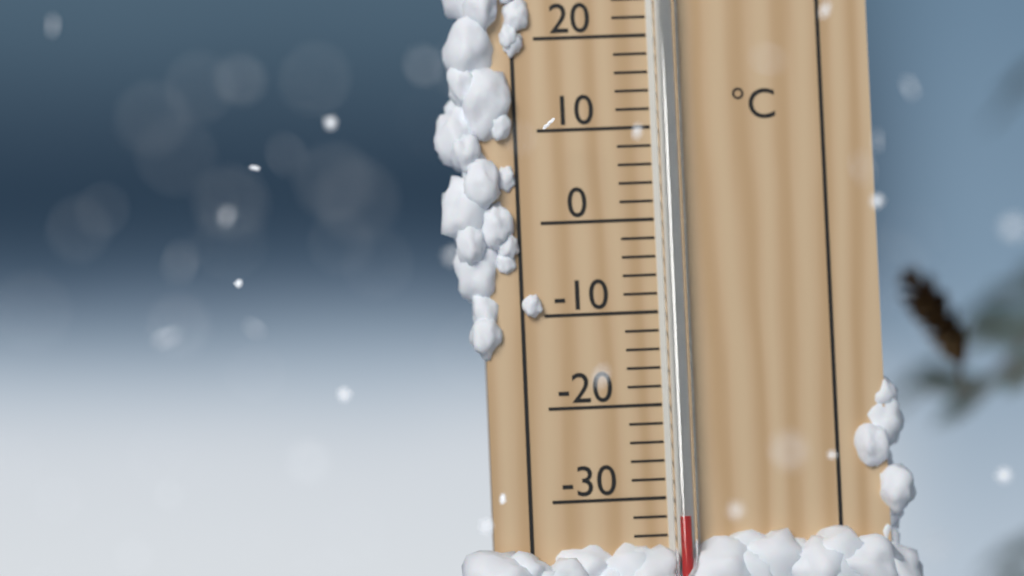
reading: -32 °C
